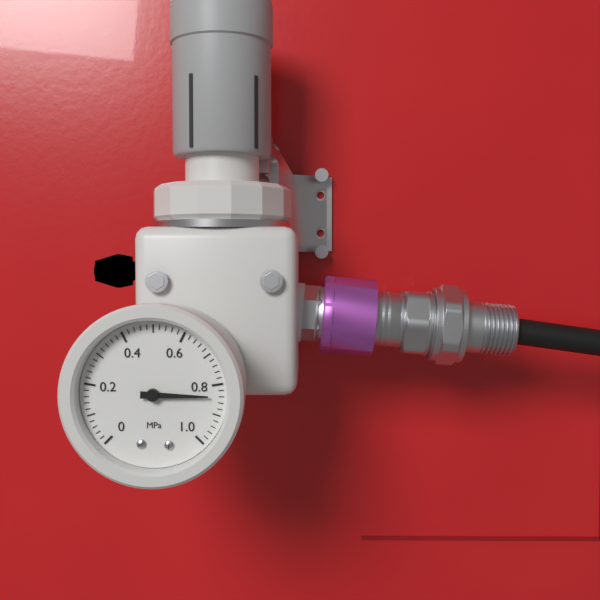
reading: 0.84 MPa
